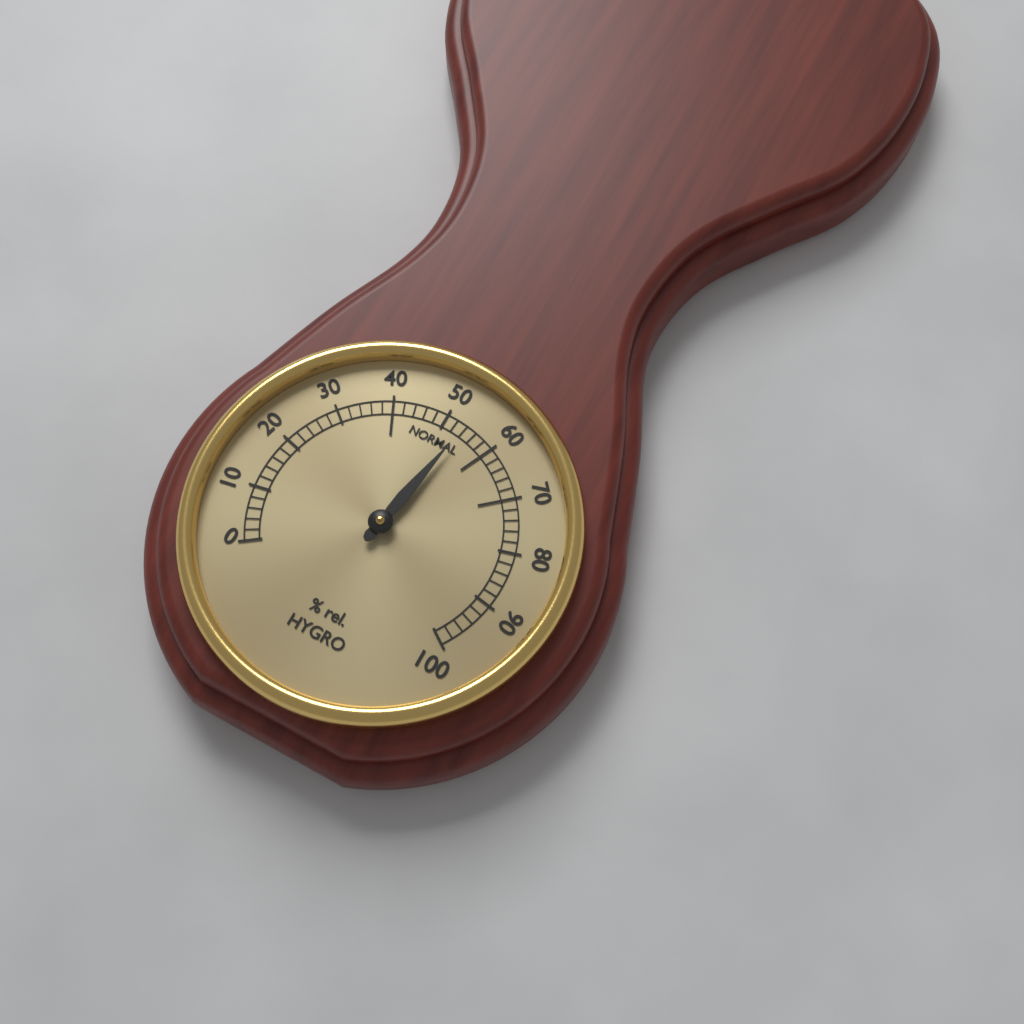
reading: 54 % rel.
